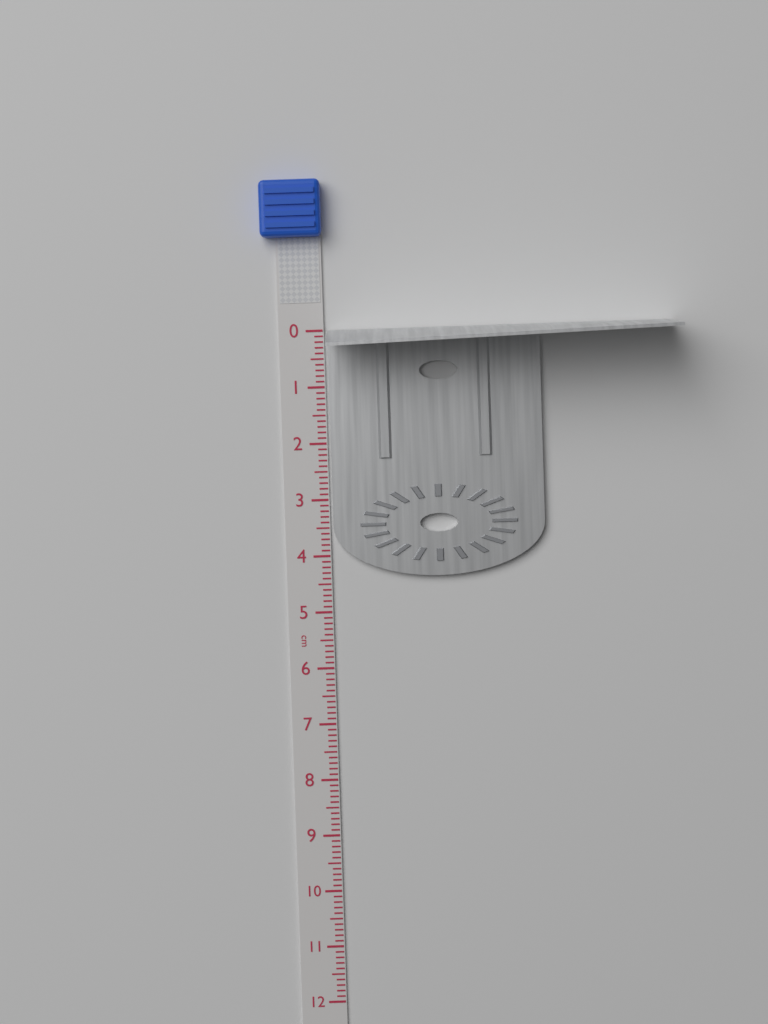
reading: 4.4 cm
